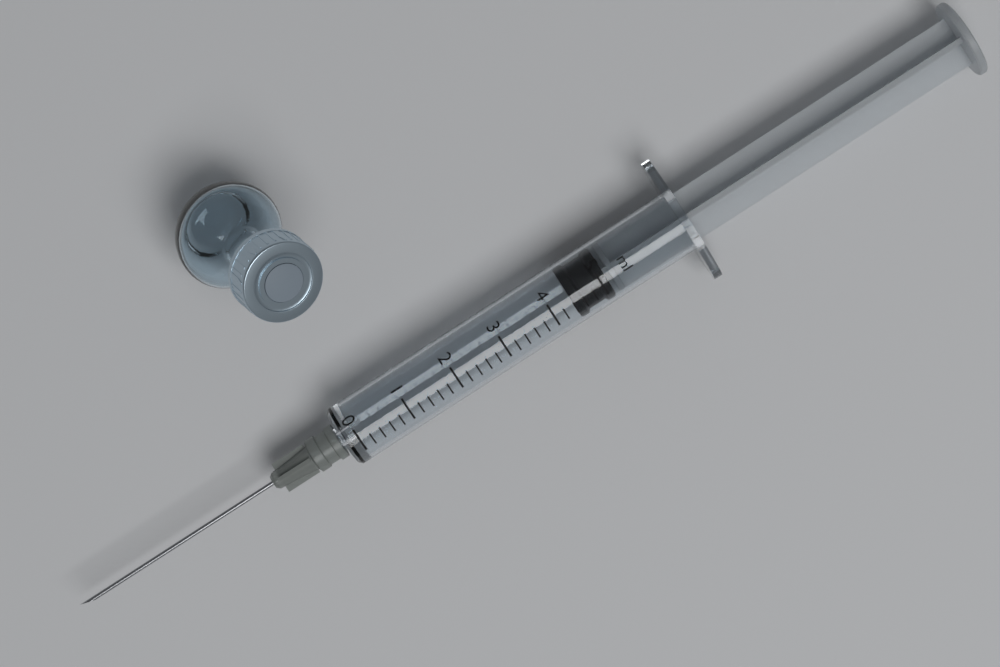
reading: 4.4 ml
